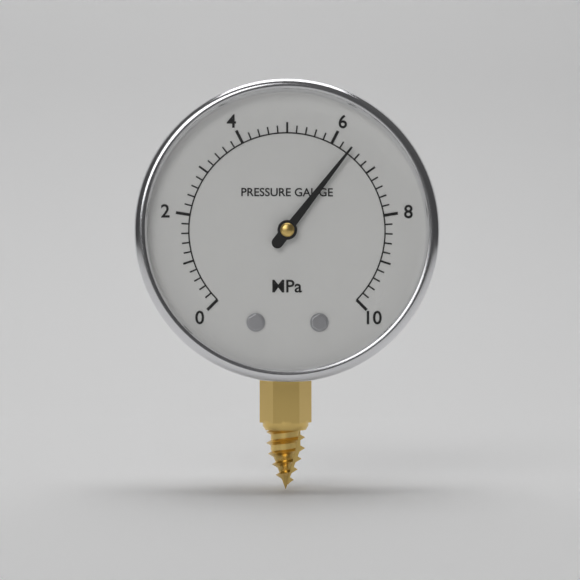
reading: 6.4 MPa
